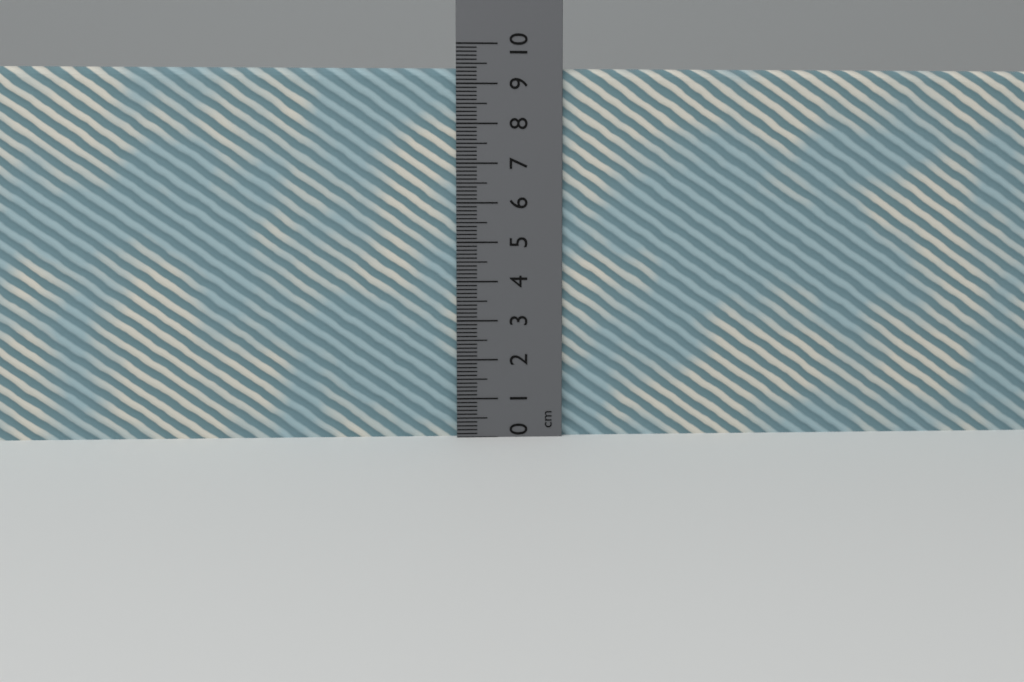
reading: 9.4 cm
